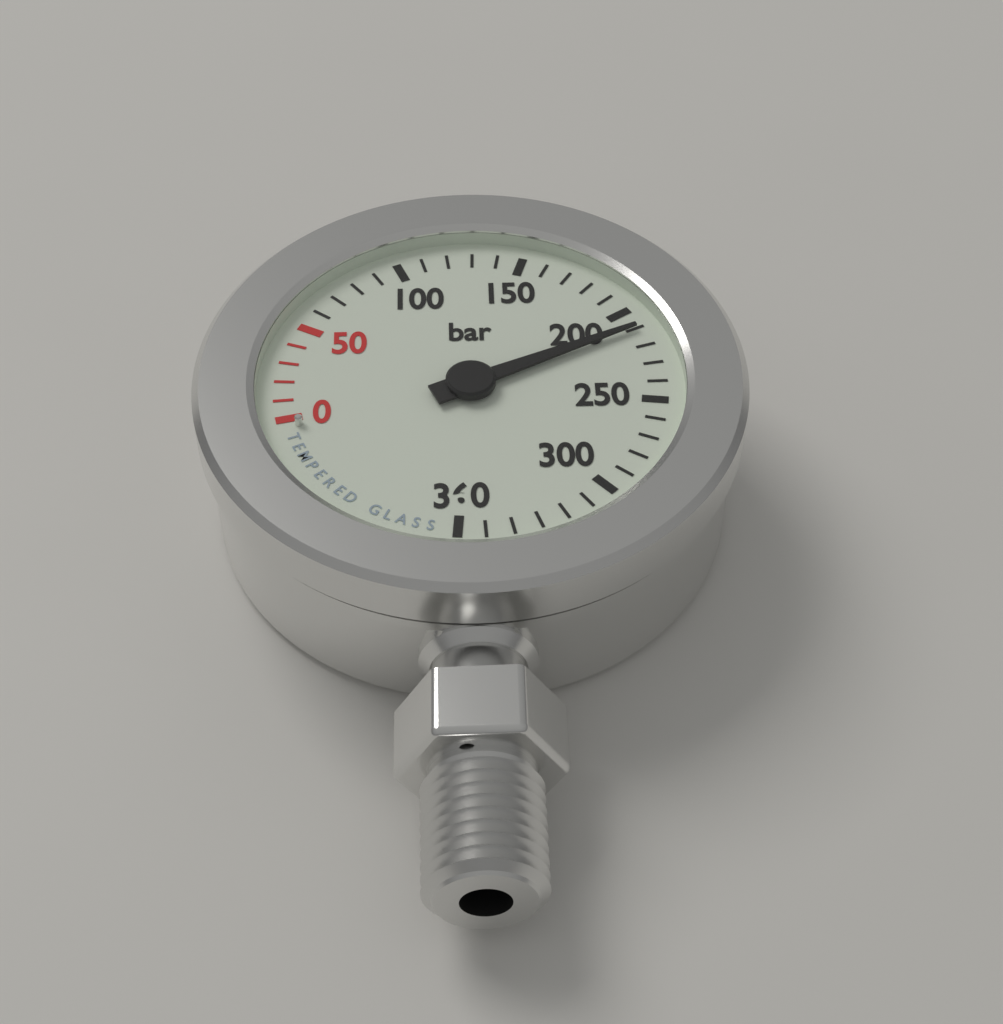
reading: 210 bar
